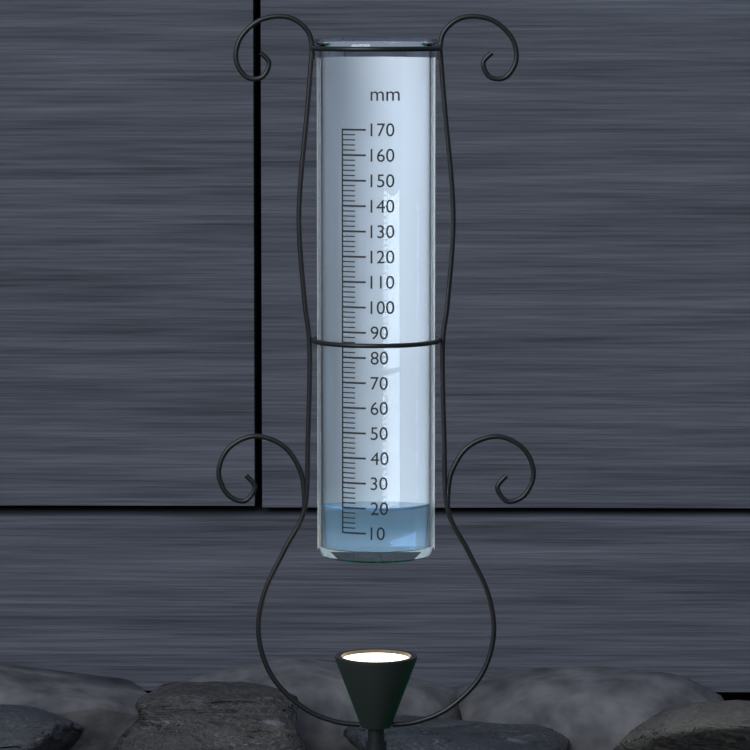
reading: 20 mm
